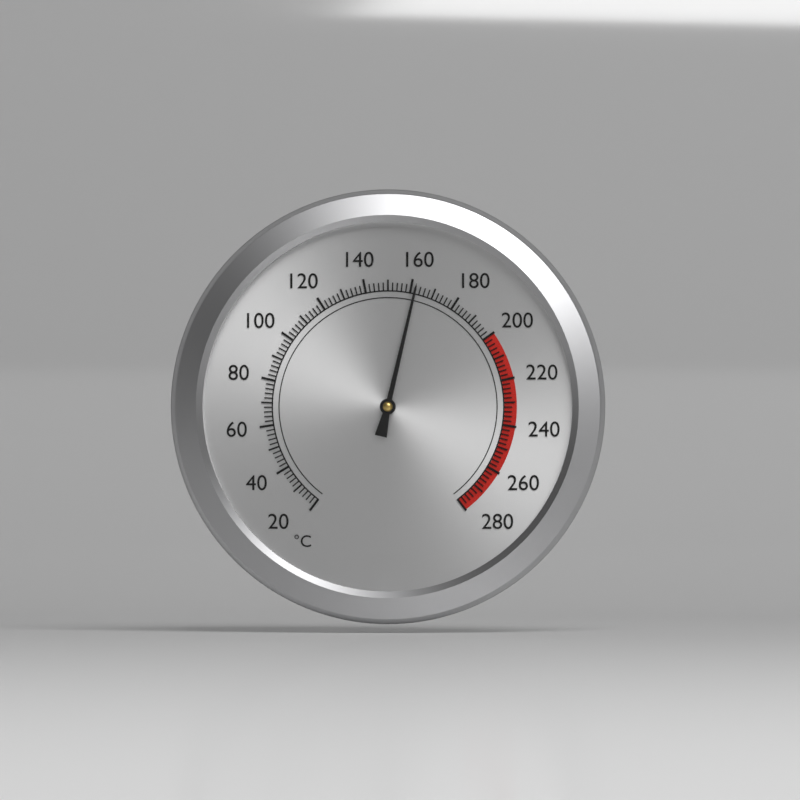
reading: 162 °C
